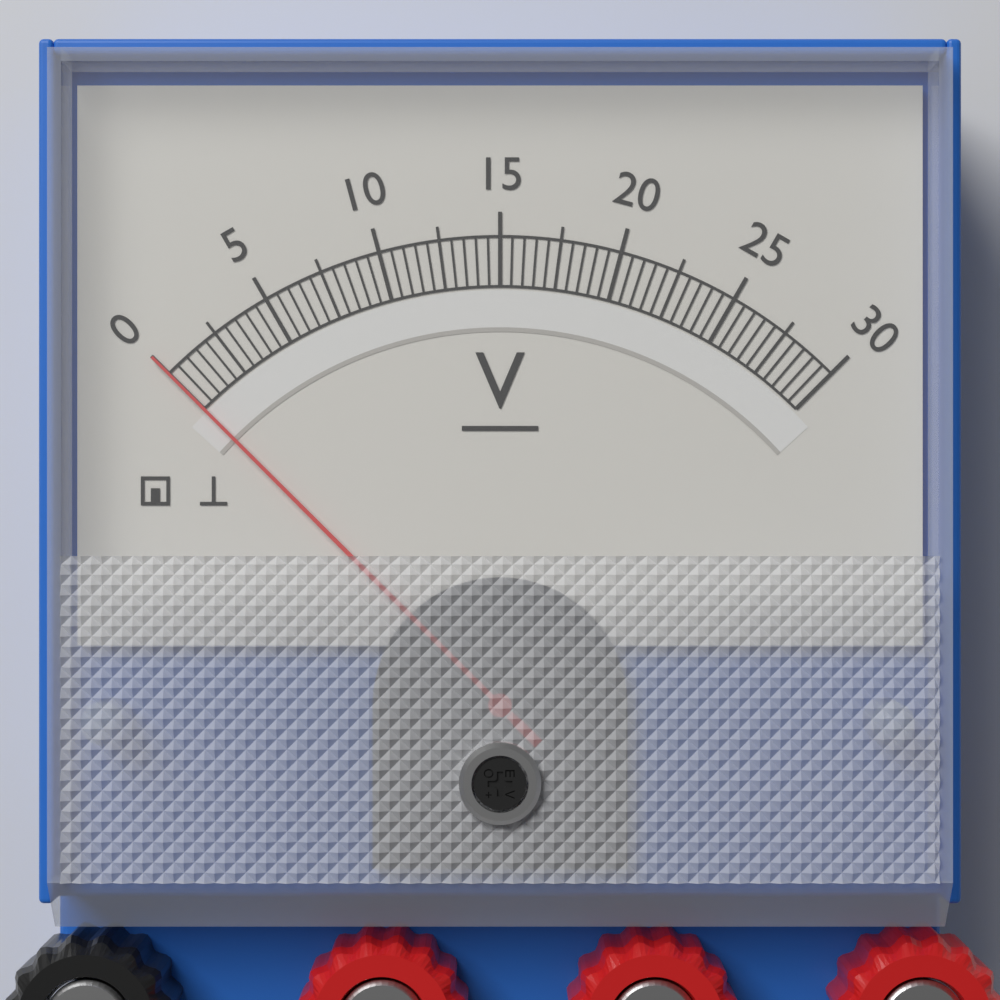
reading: 0.0 V
